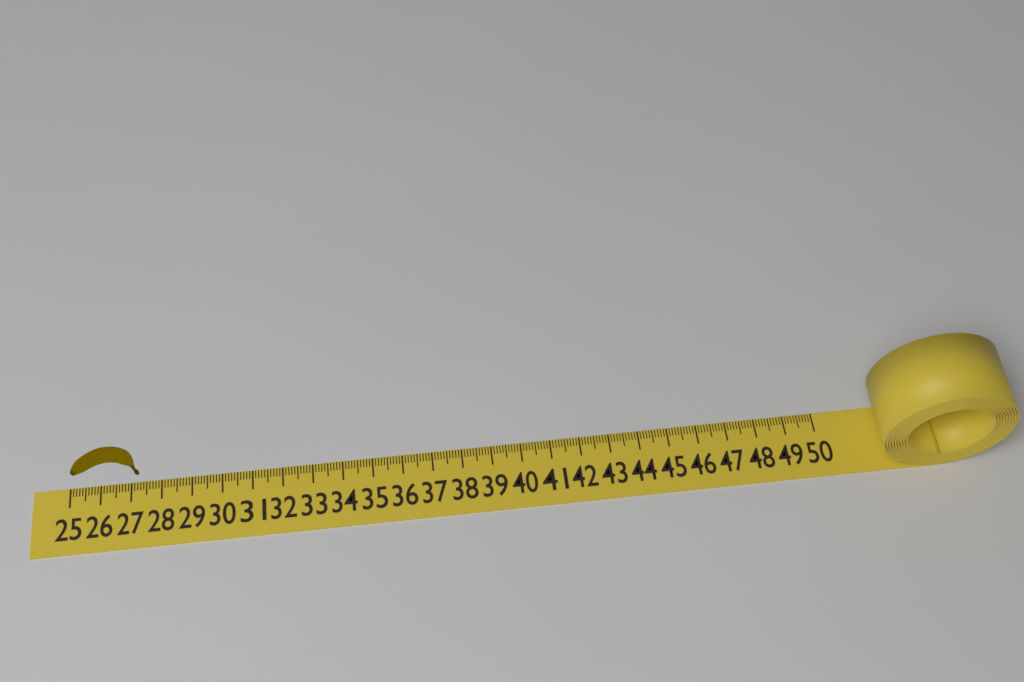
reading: 27.3 (no unit)
